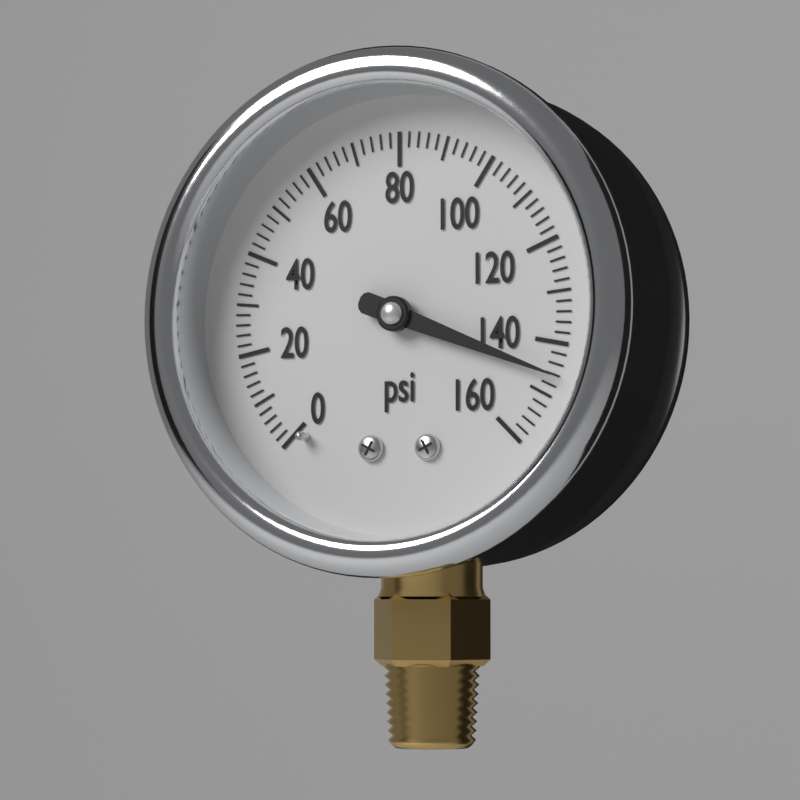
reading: 146 psi
